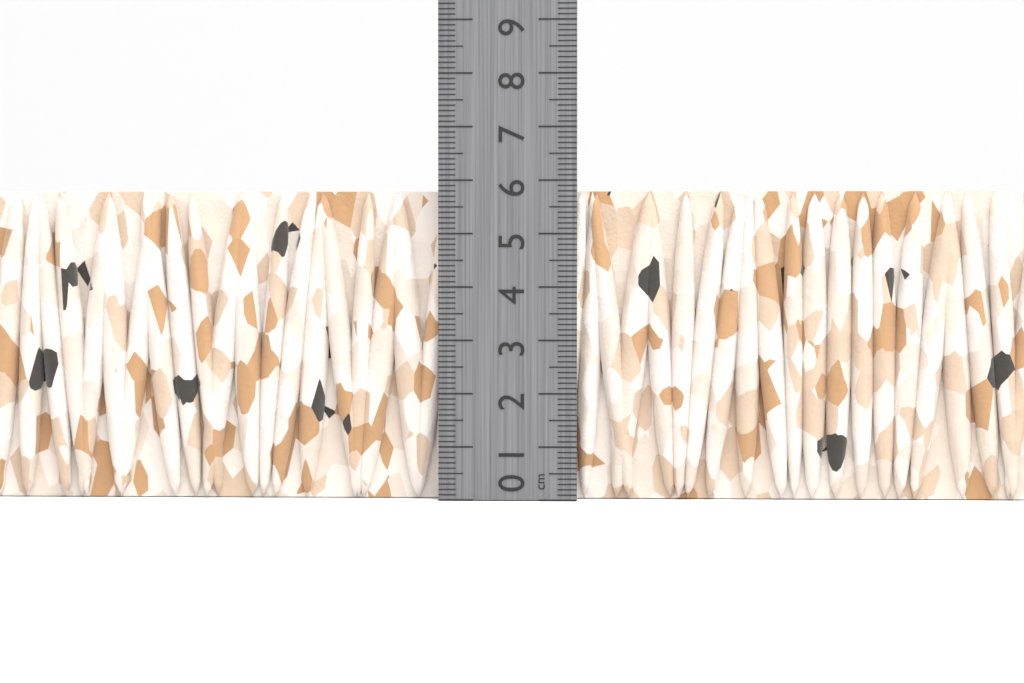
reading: 5.8 cm
